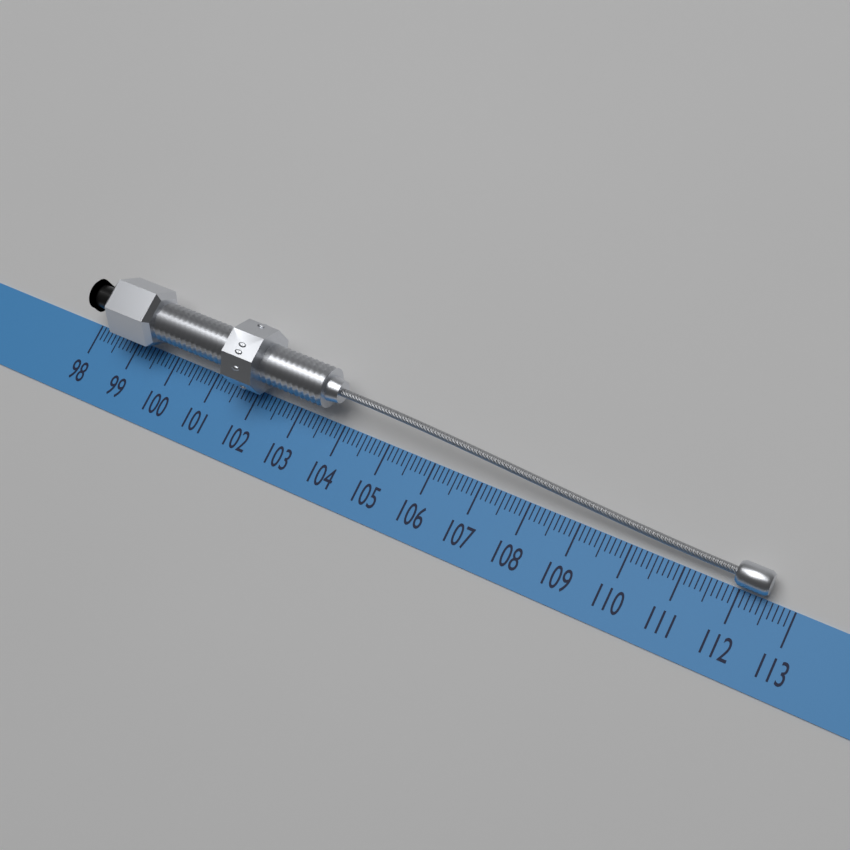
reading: 112.5 (no unit)
